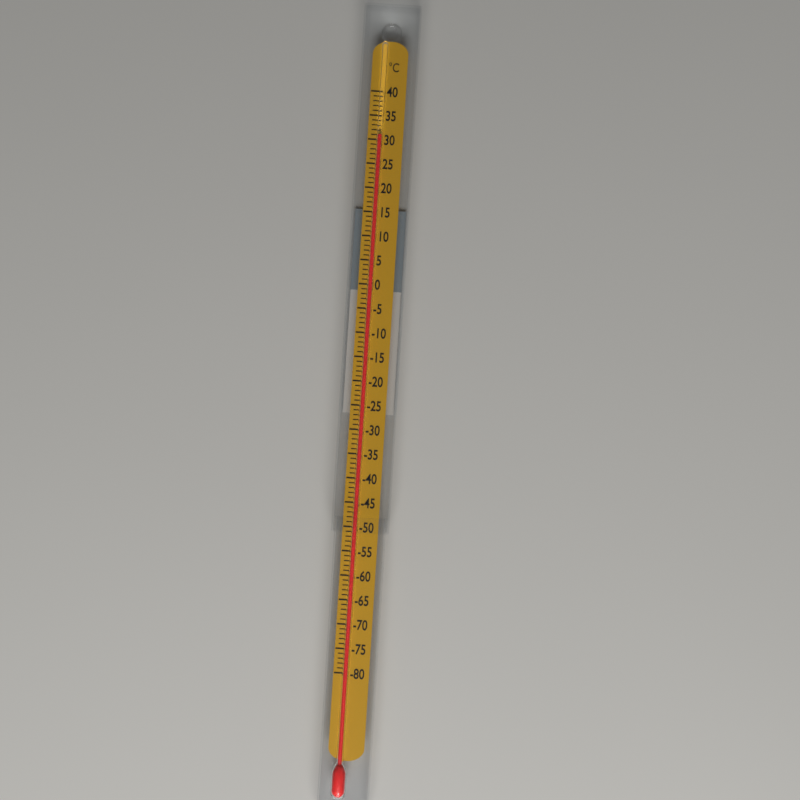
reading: 31 °C
